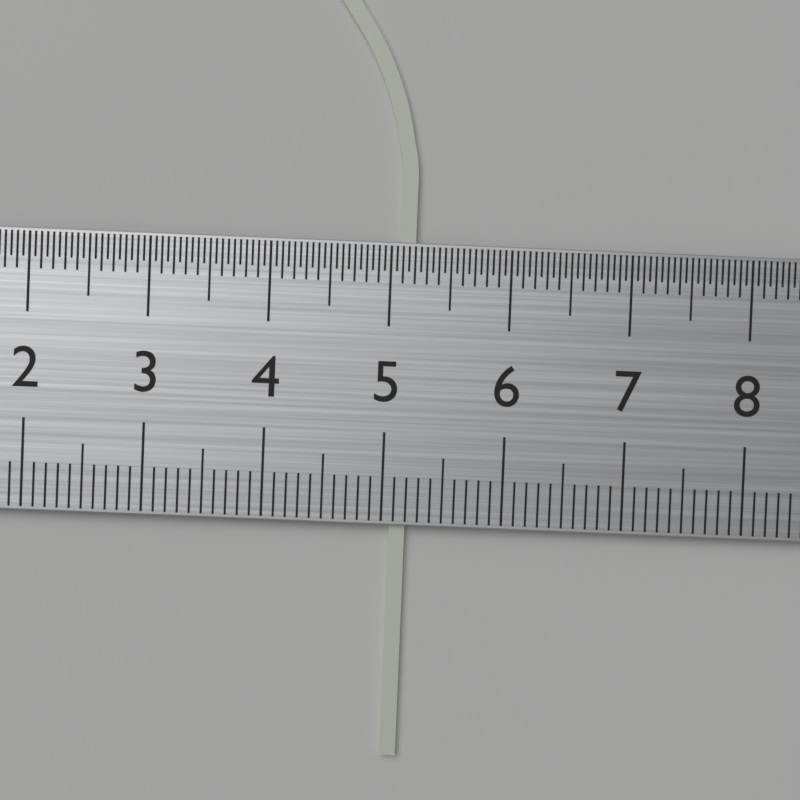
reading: 5.2 cm
